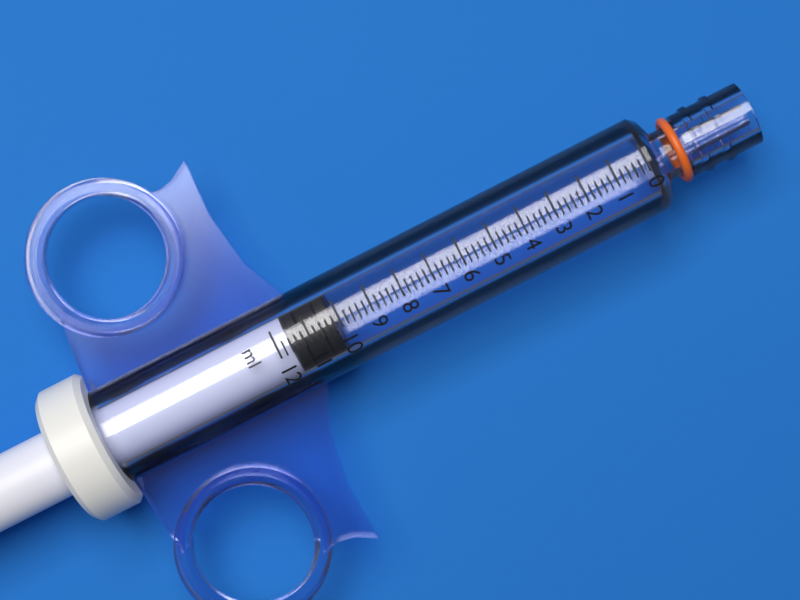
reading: 10.2 ml
